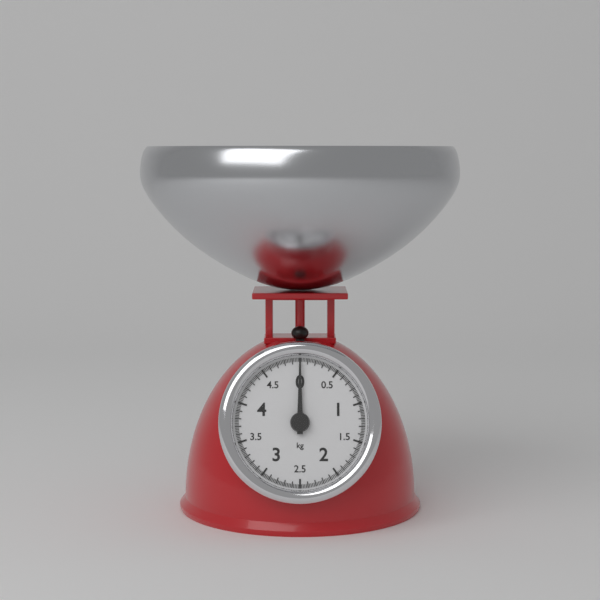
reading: 0.00 kg
